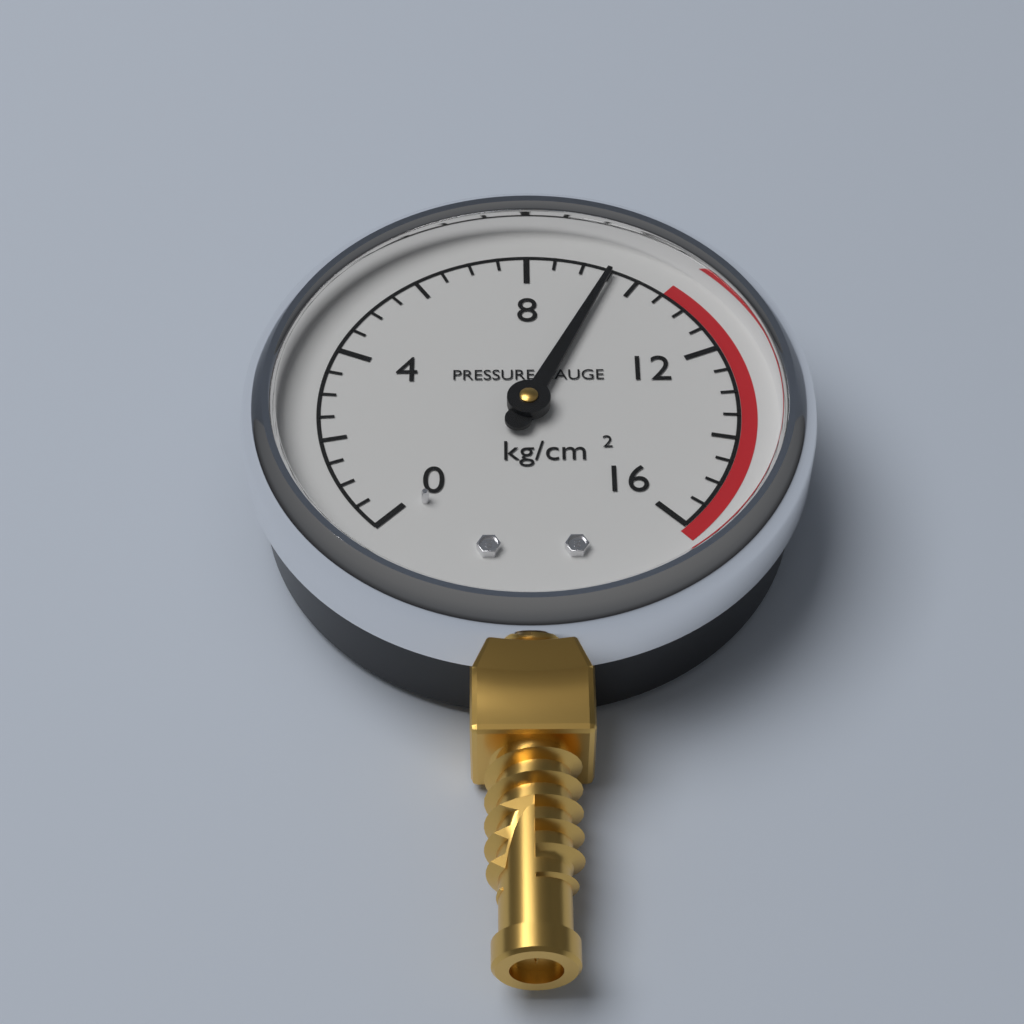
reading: 9.5 kg/cm²
